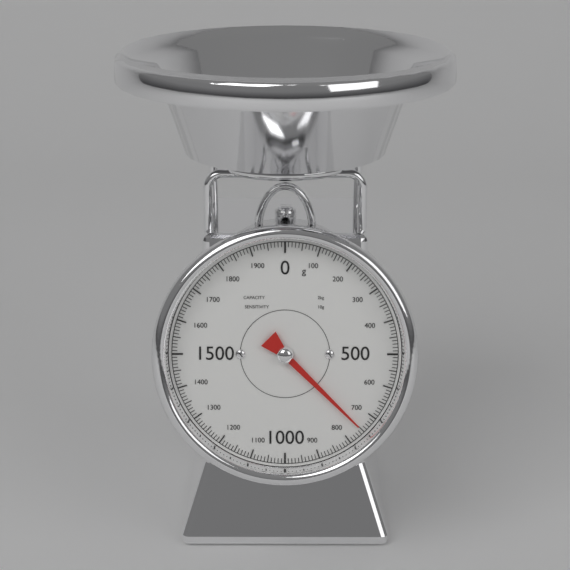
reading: 750 g
